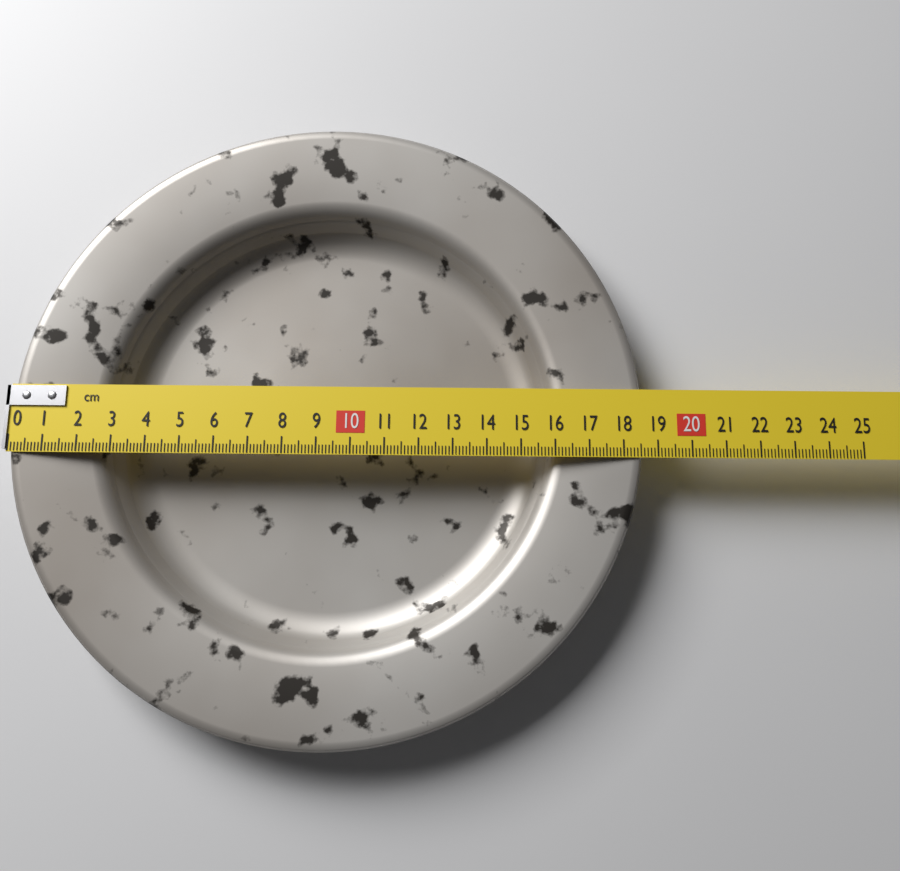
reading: 18.6 cm
